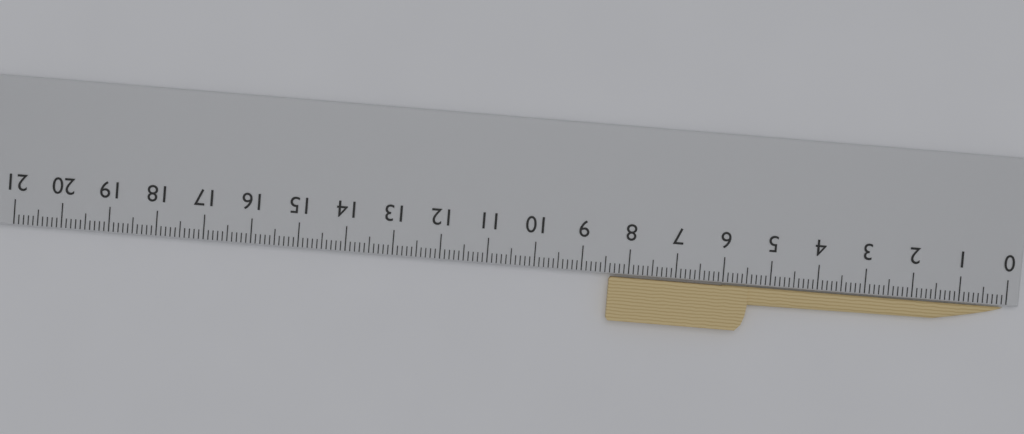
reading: 8.4 cm
